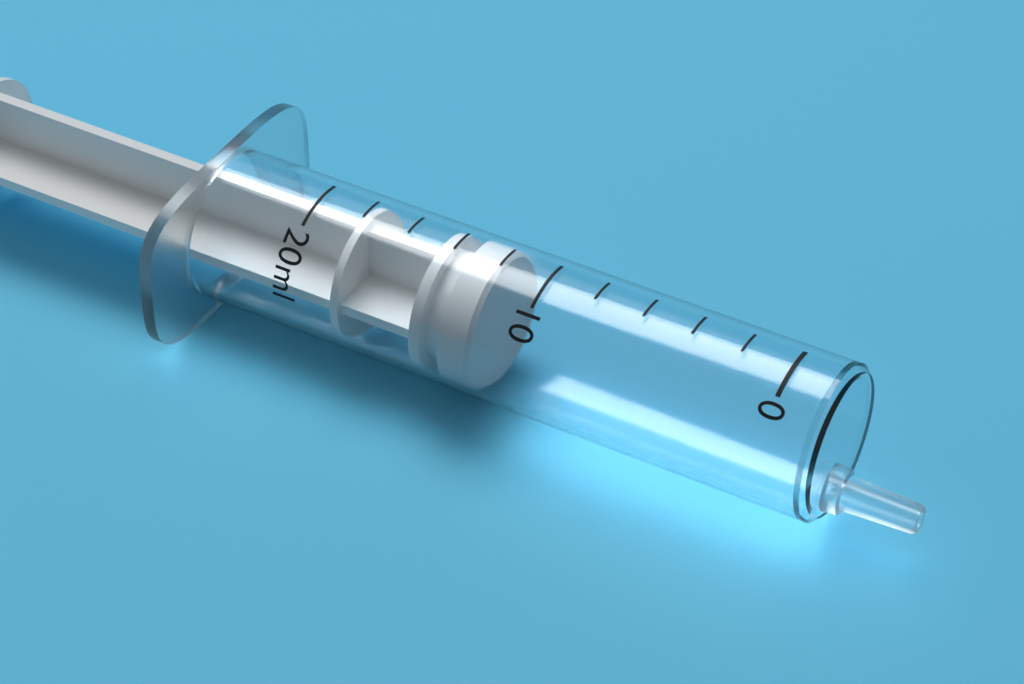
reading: 12 ml
